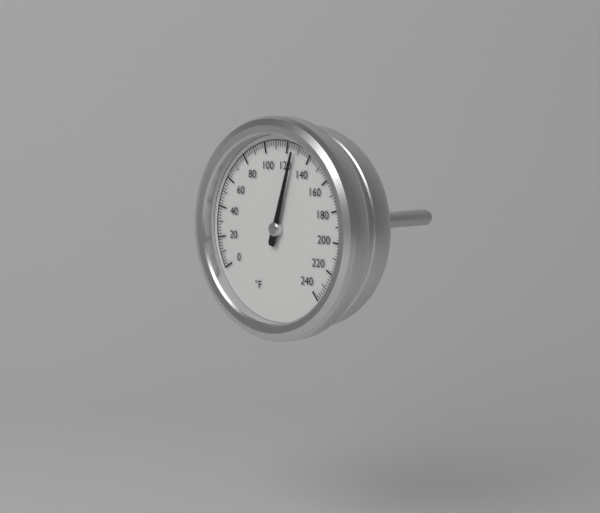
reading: 126 °F
